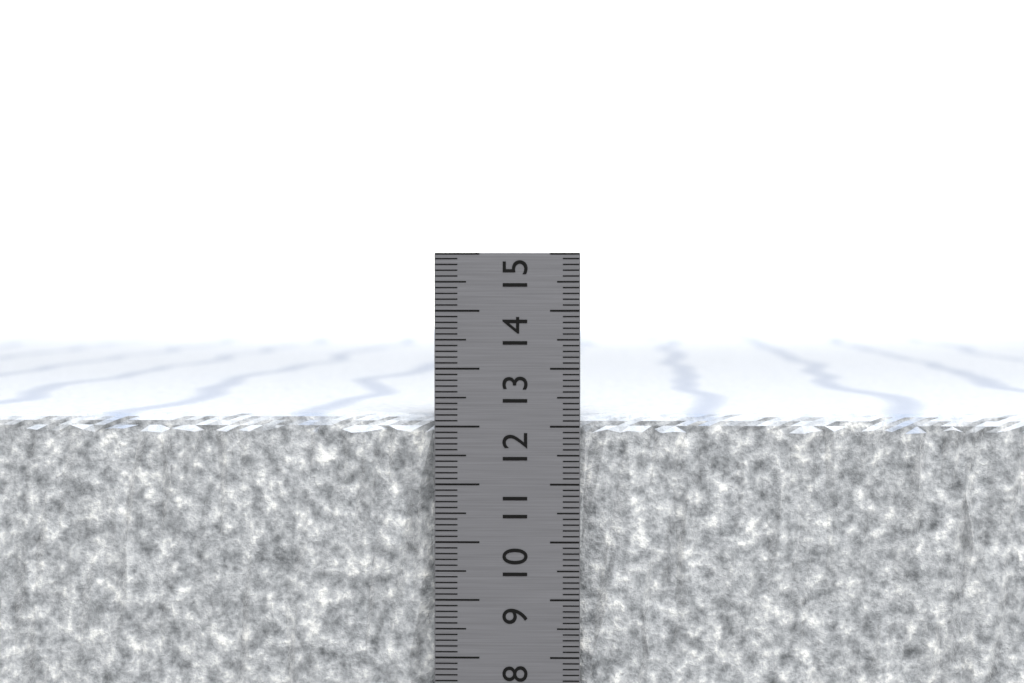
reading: 12.2 cm
